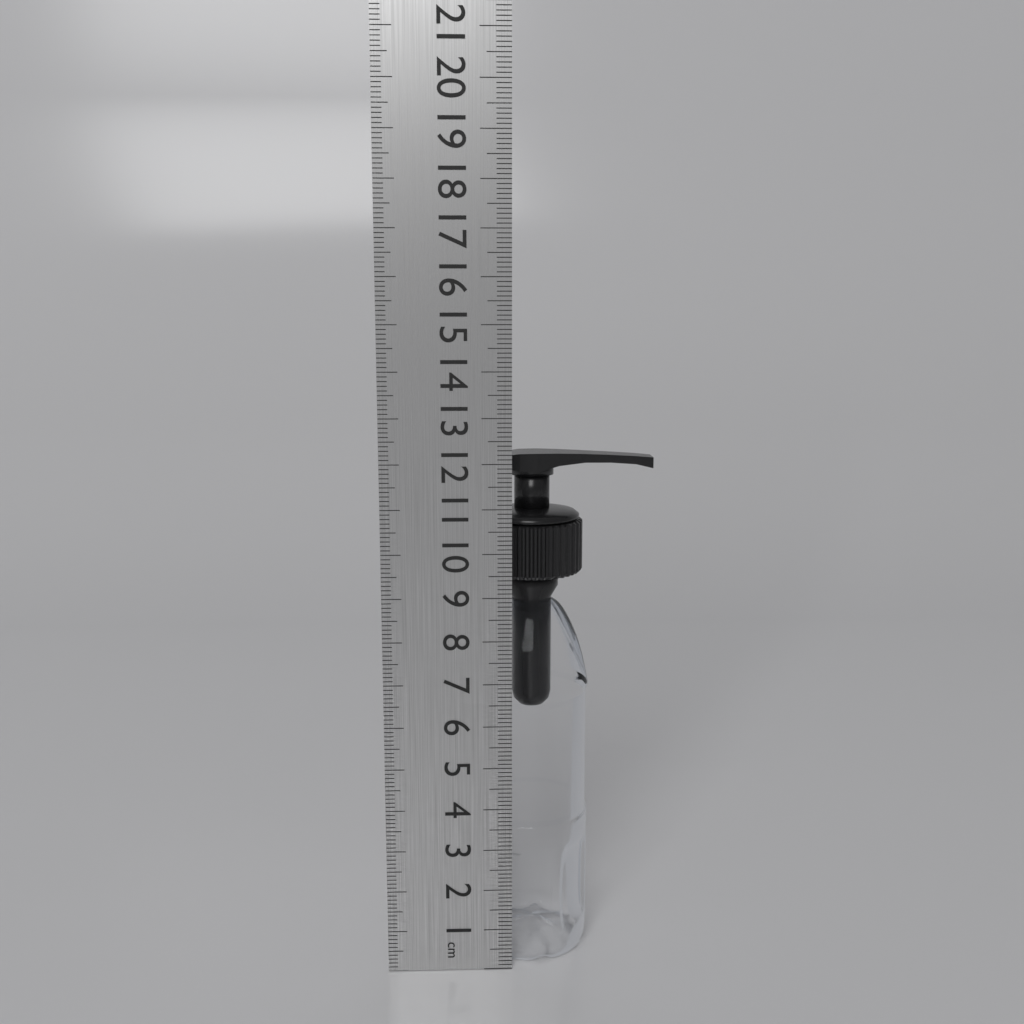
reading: 12.1 cm
